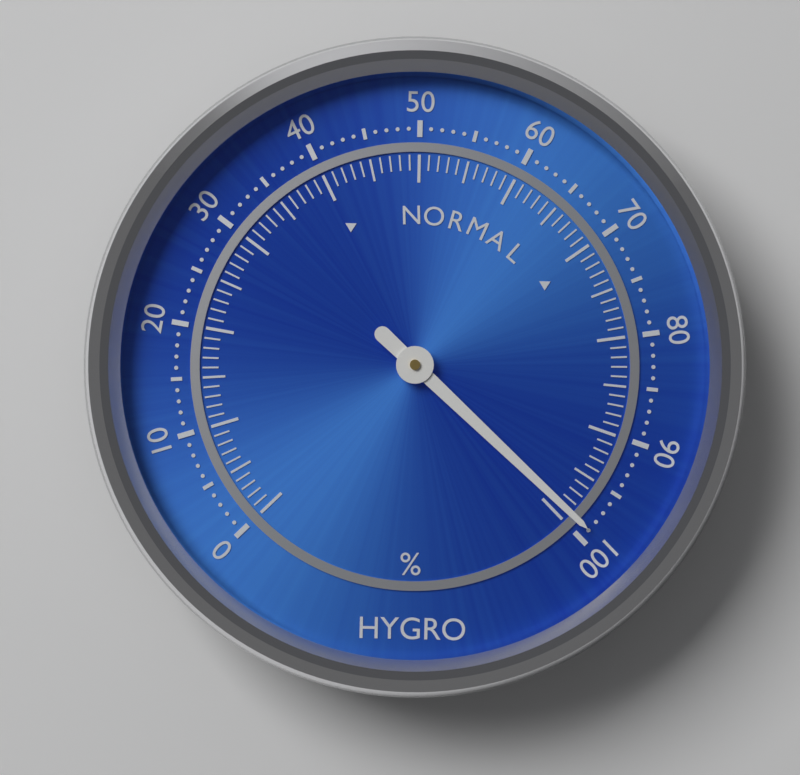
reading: 99 %
